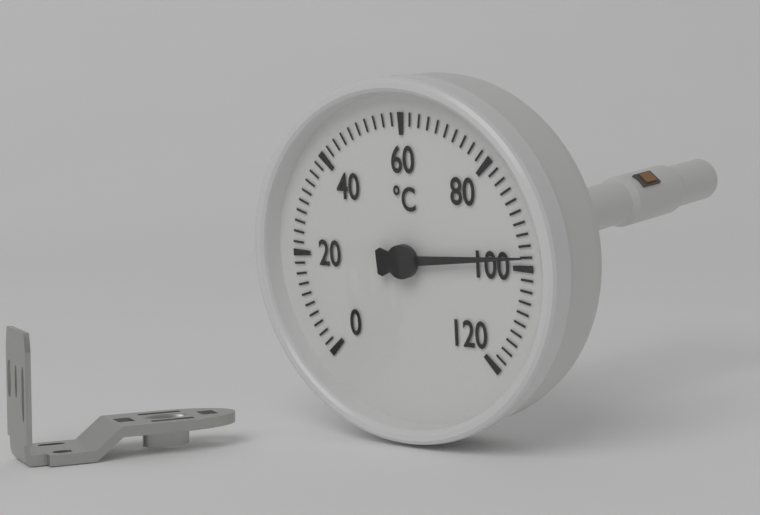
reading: 98 °C
